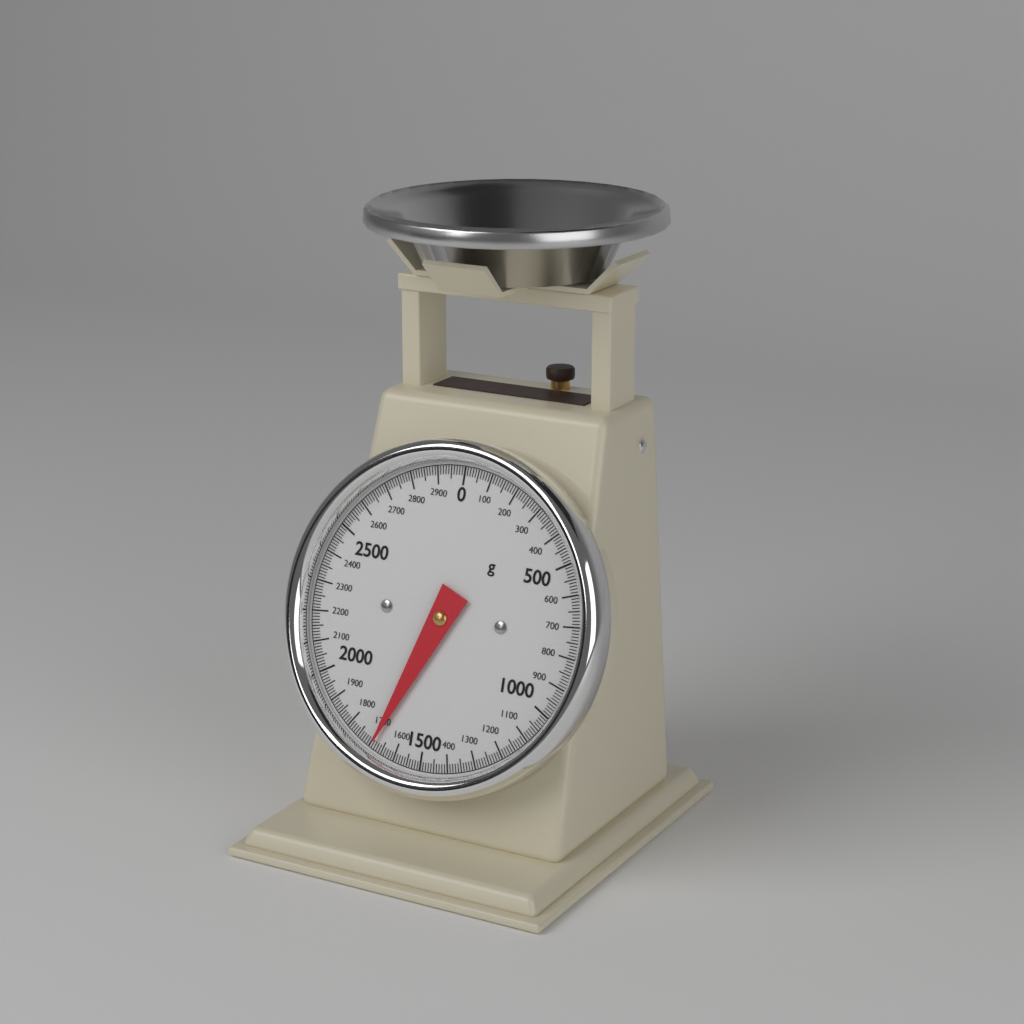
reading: 1690 g
